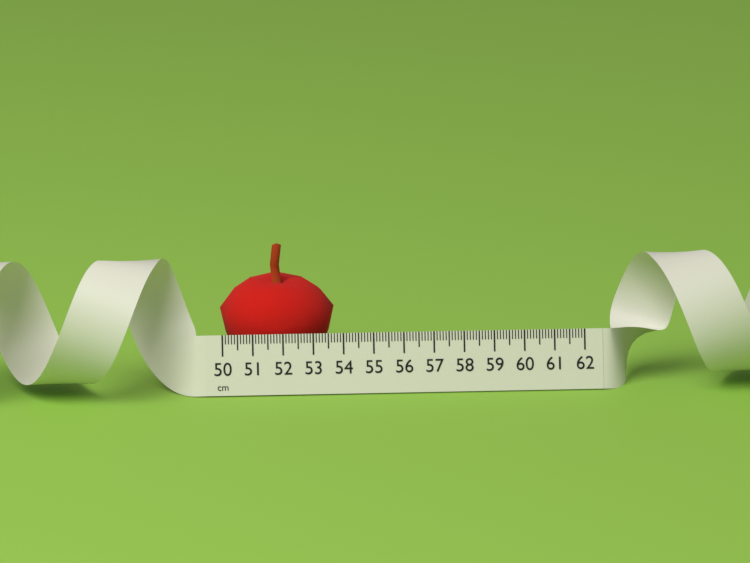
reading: 53.8 cm
